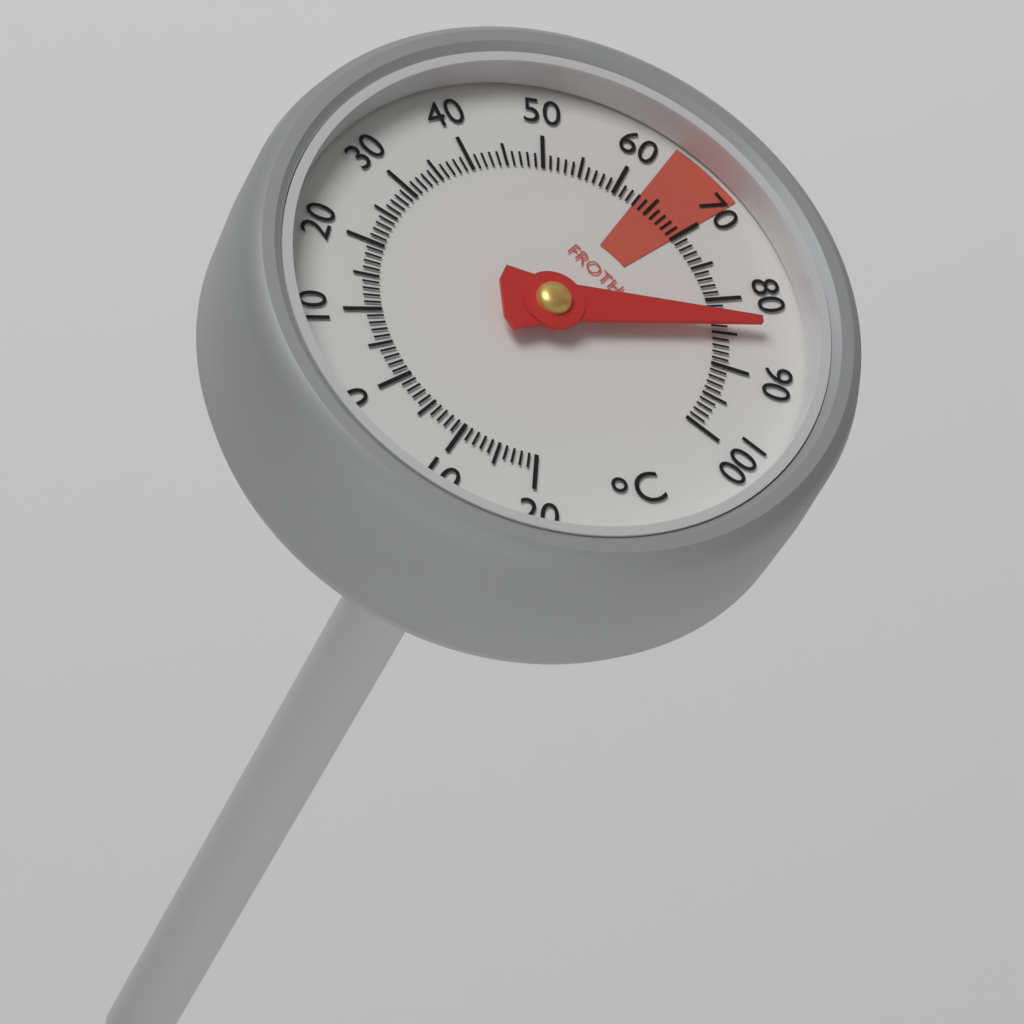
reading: 84 °C
